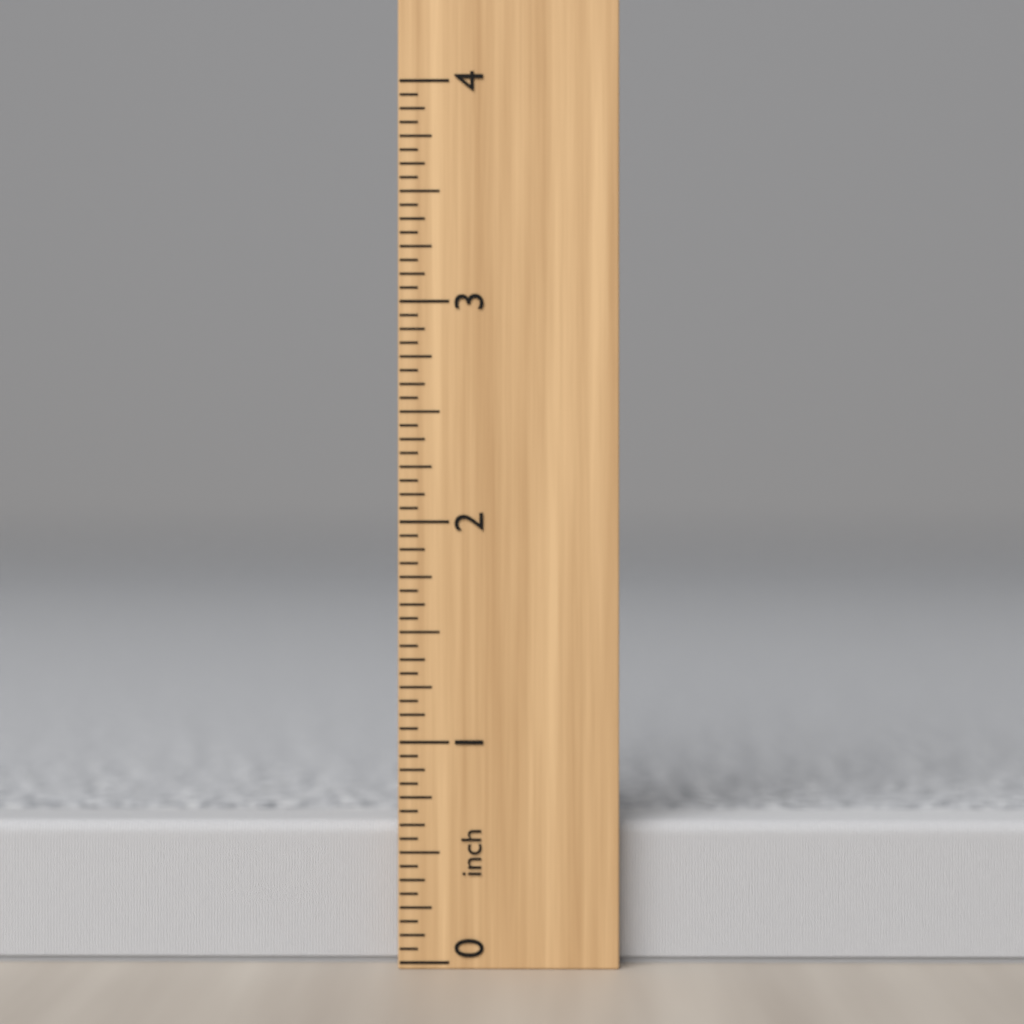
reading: 0.6250 inch
